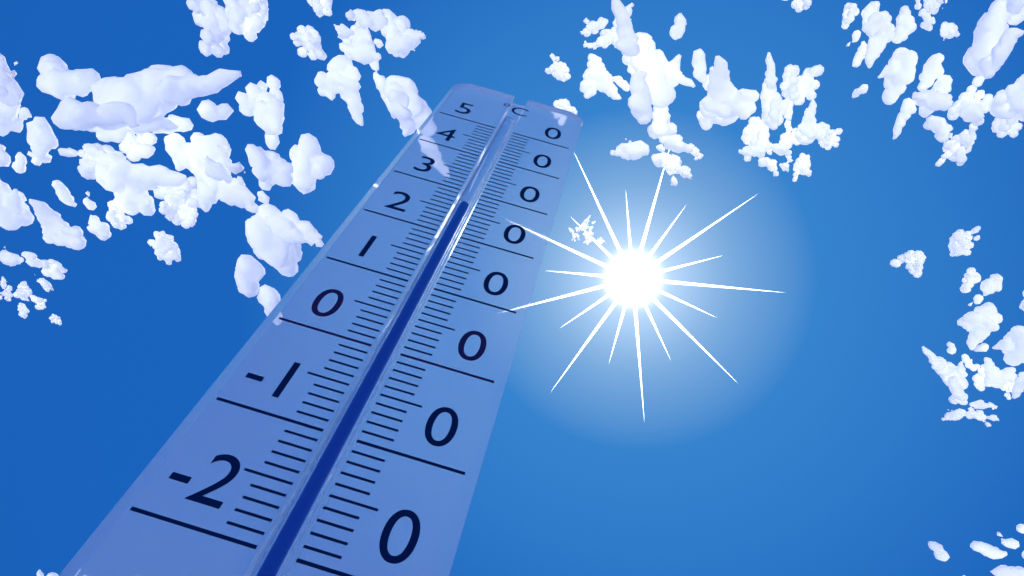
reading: 27 °C
